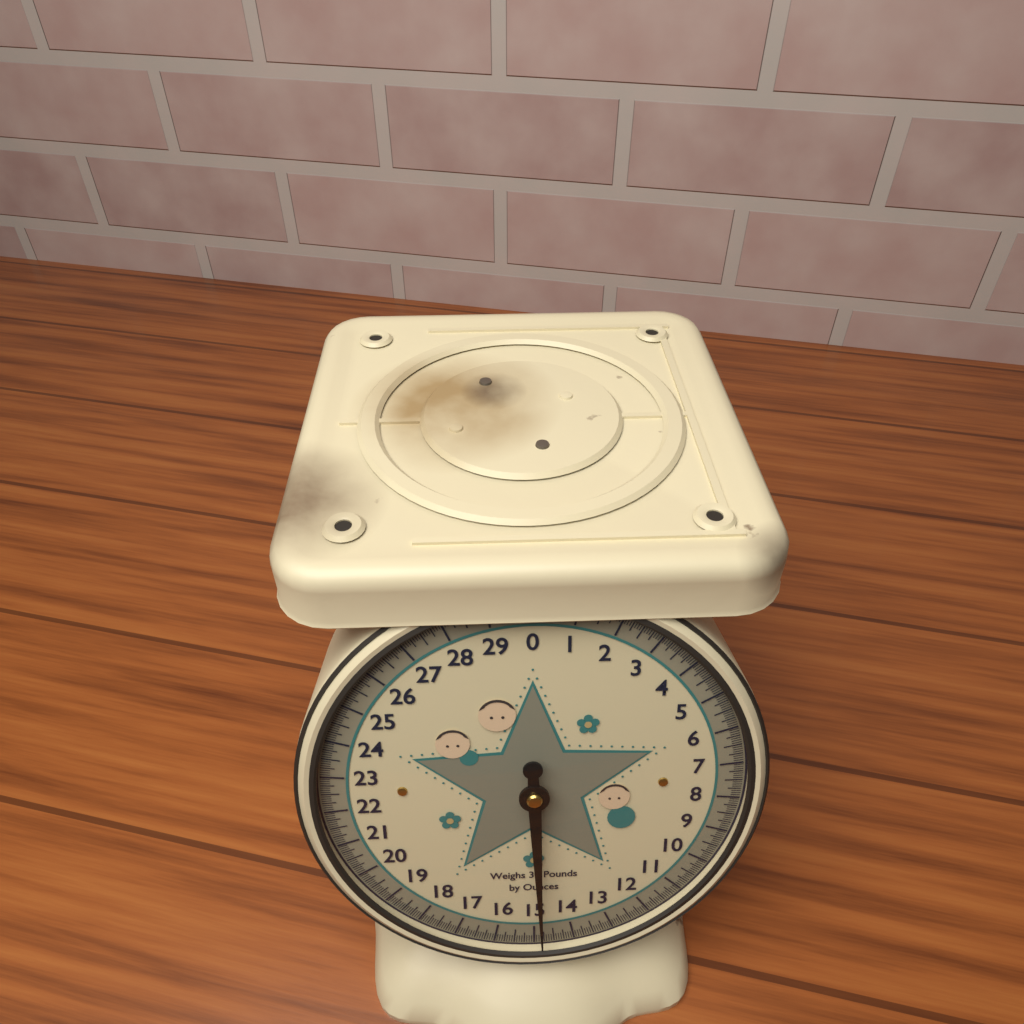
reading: 14.8125 lb
